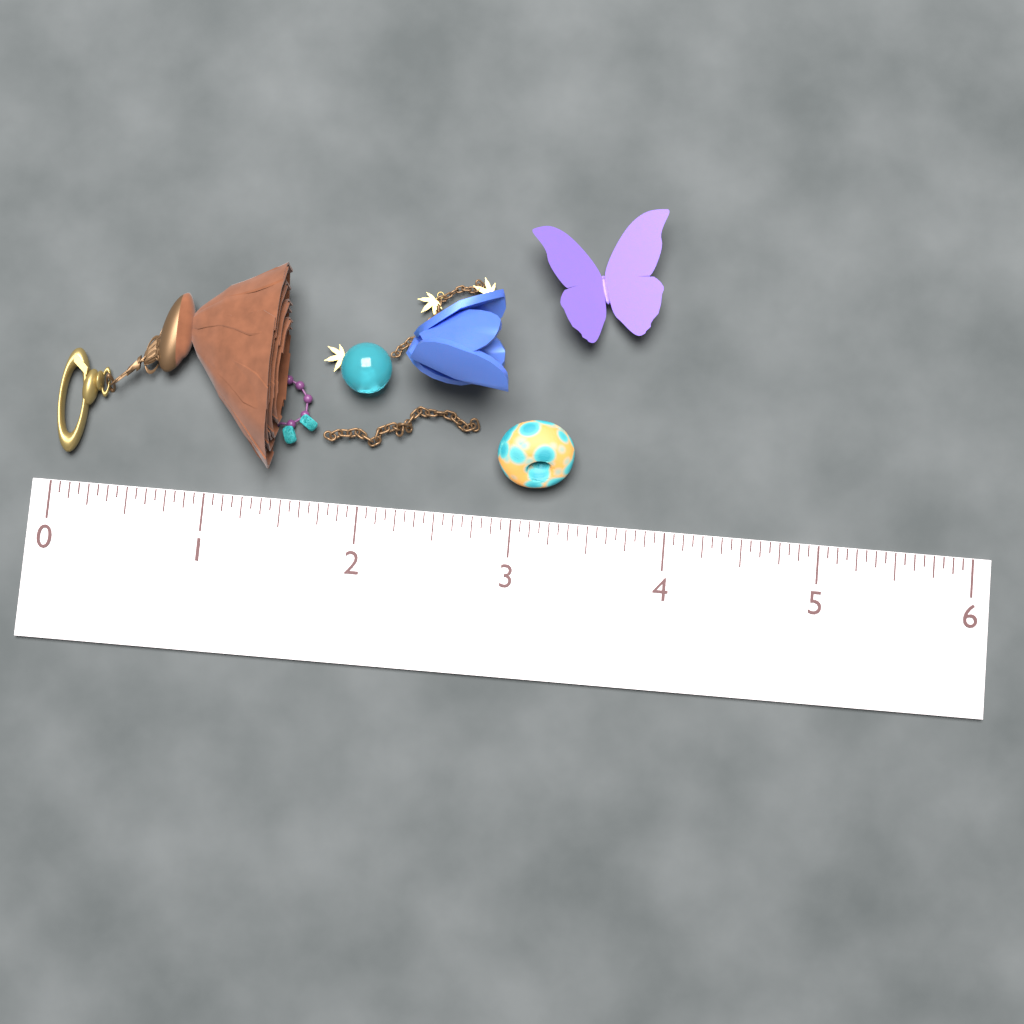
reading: 1.5000 (no unit)
